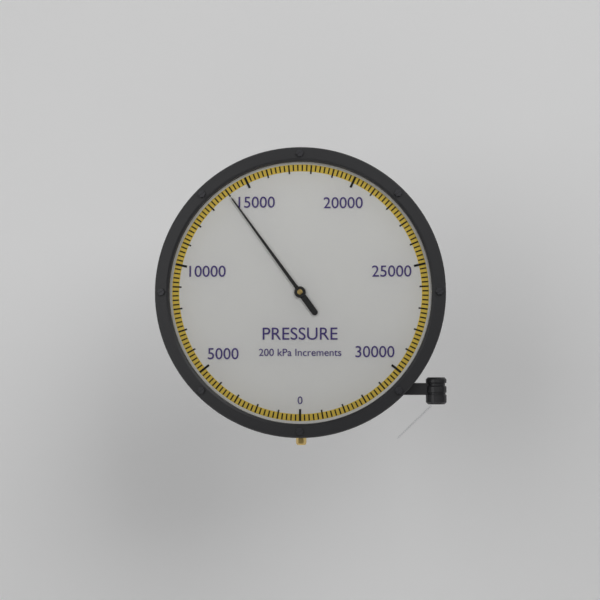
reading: 14000 kPa
